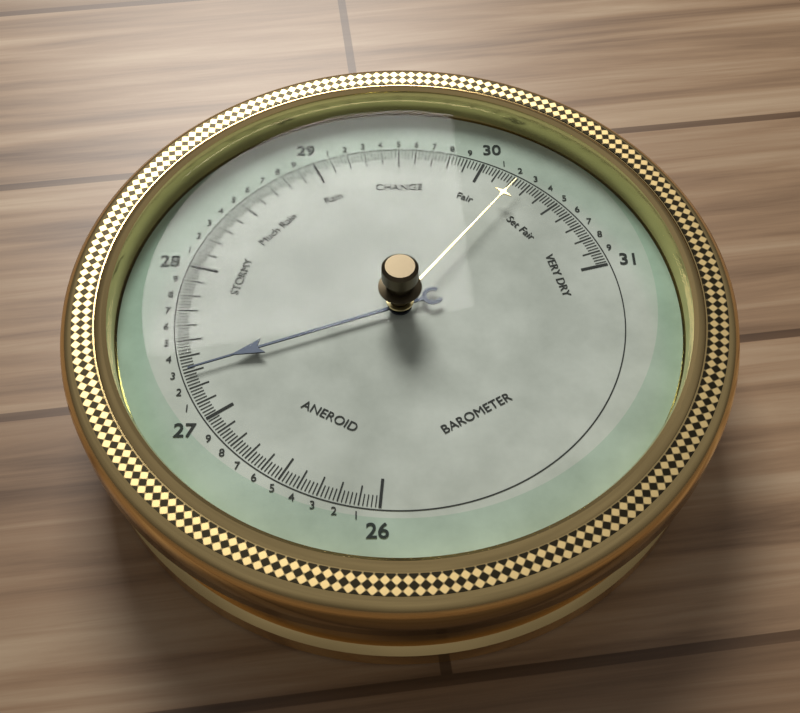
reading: 27.30 (no unit)
